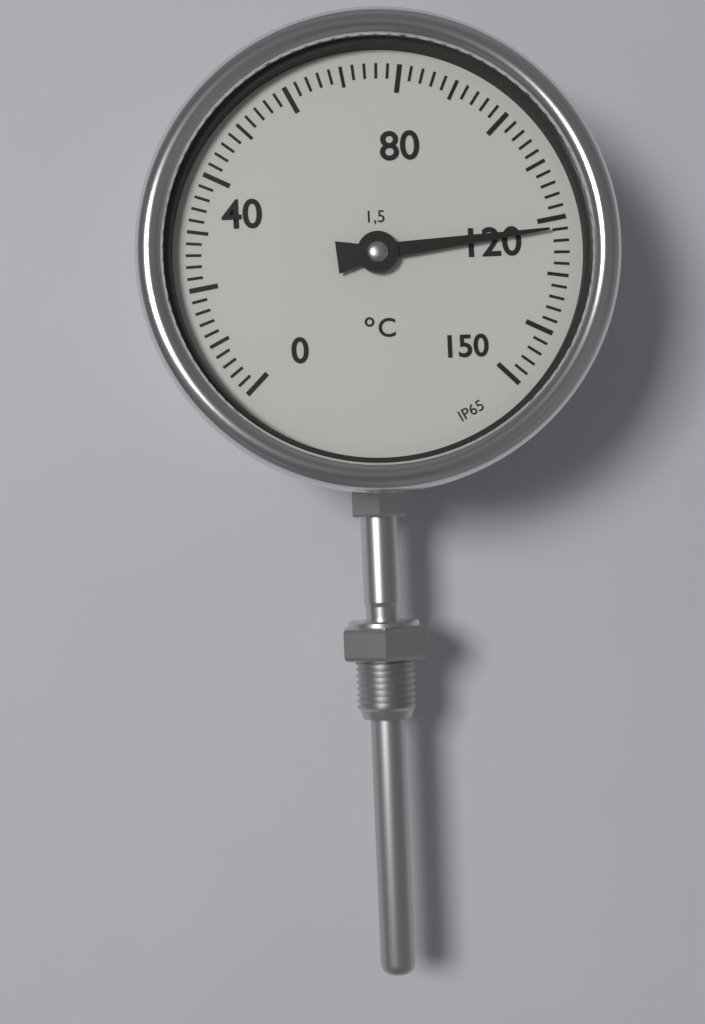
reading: 122 °C
